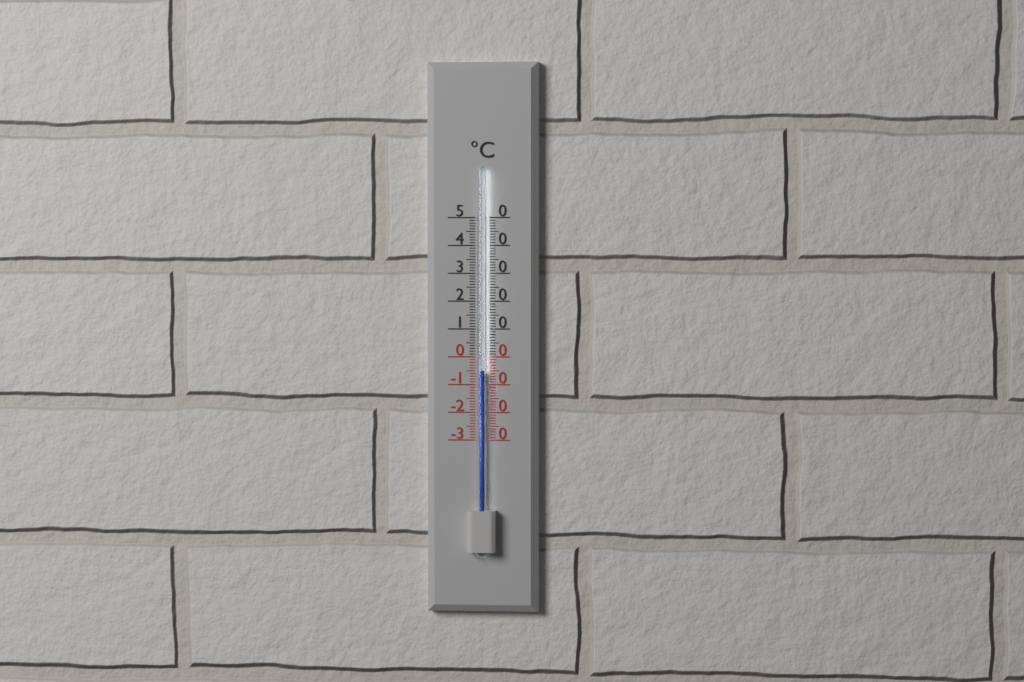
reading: -5 °C
